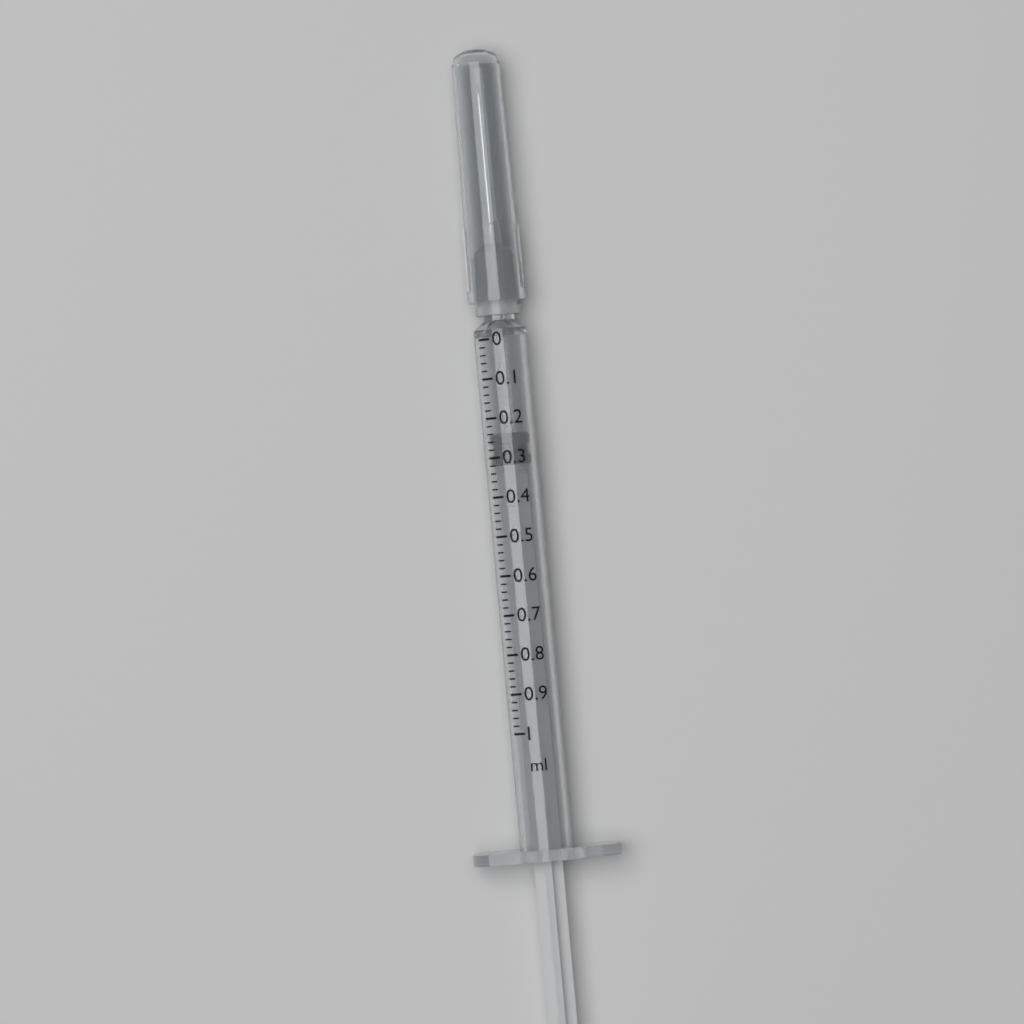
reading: 0.24 ml
